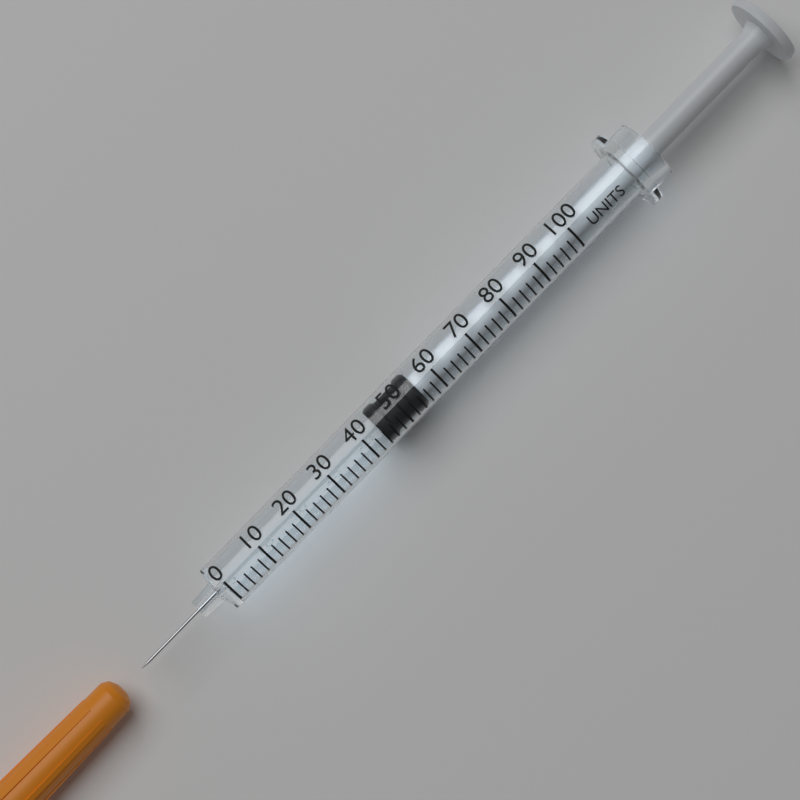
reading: 44 units
